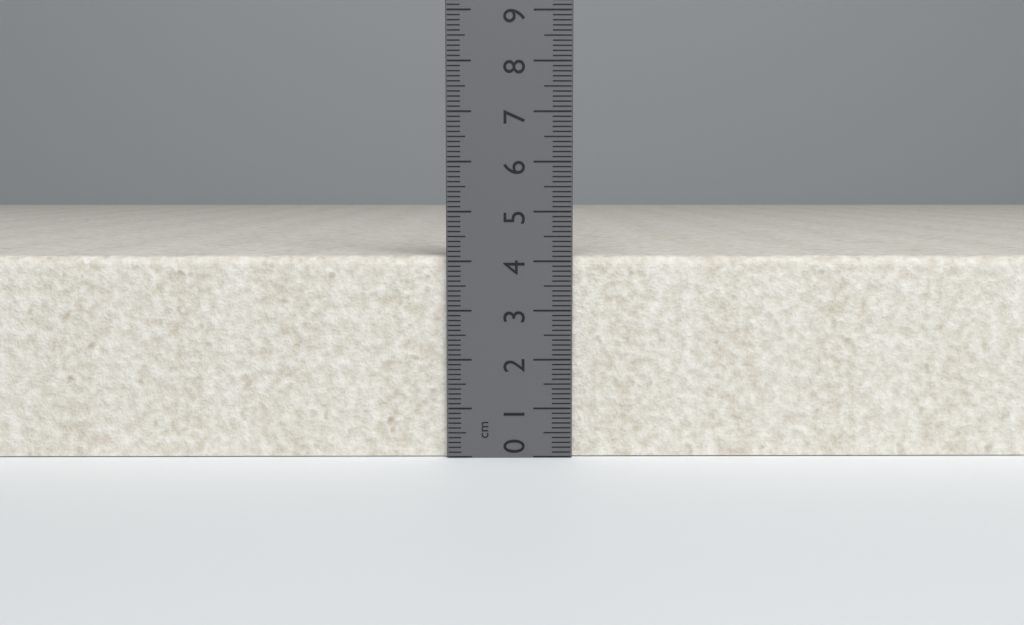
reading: 4.1 cm
